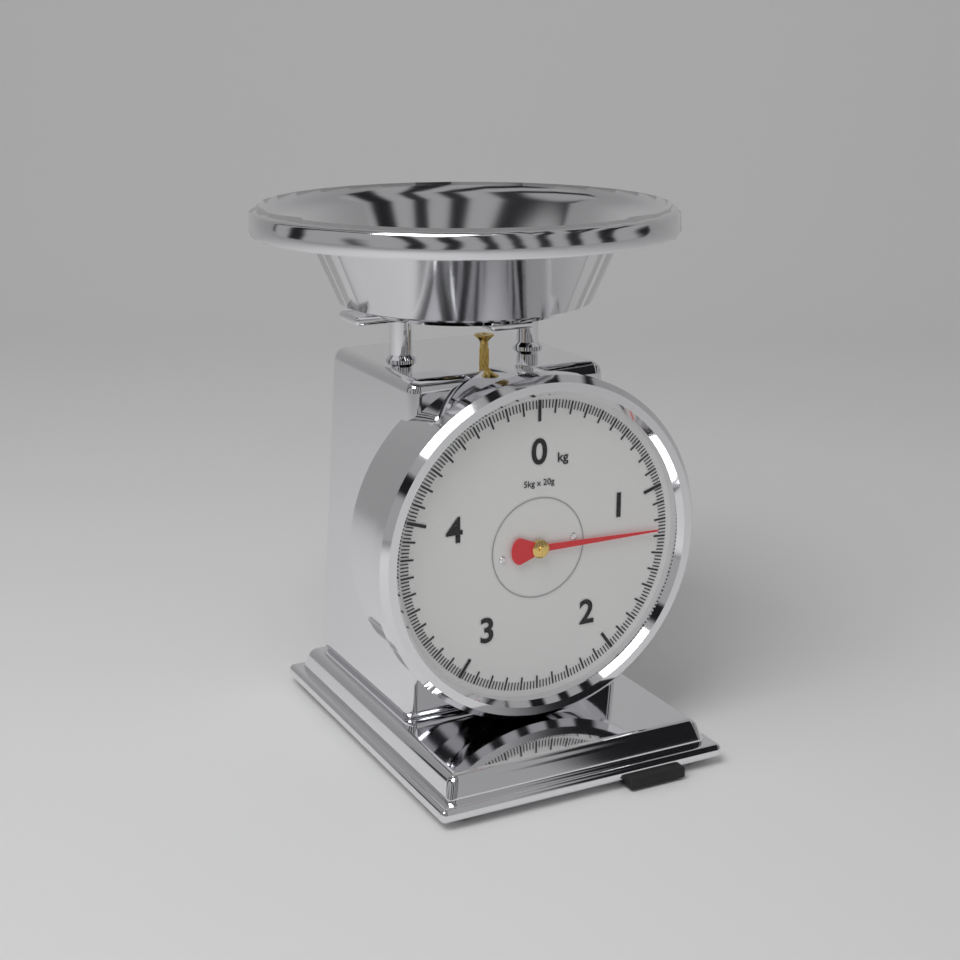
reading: 1.26 kg
